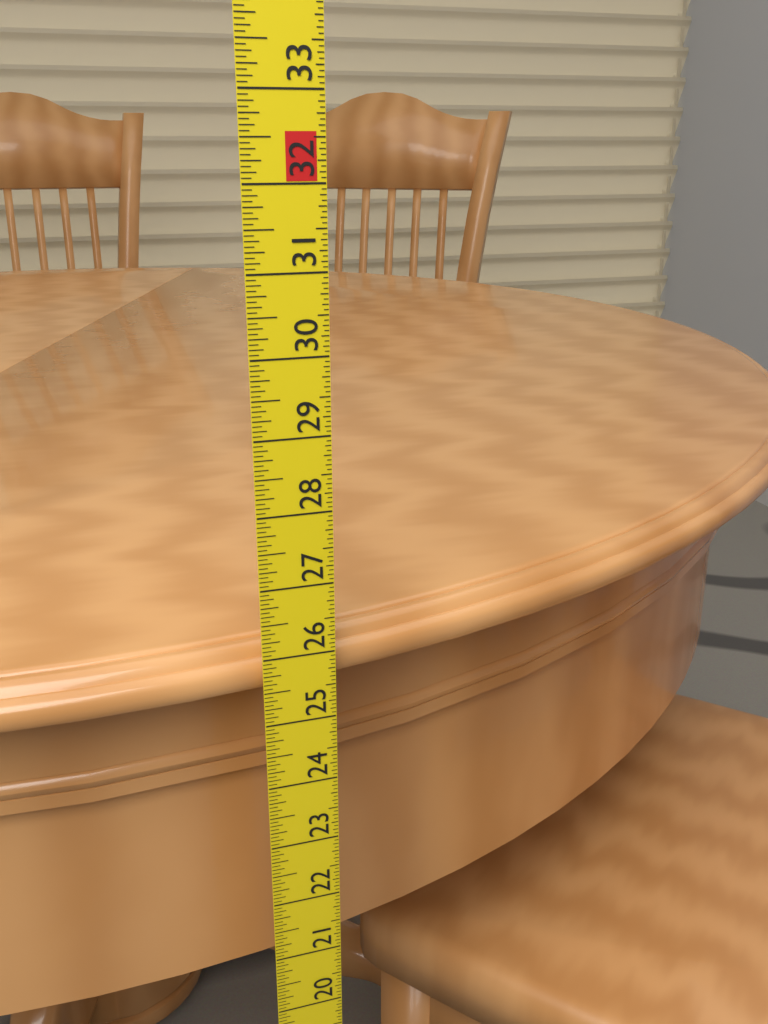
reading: 26.0625 in
